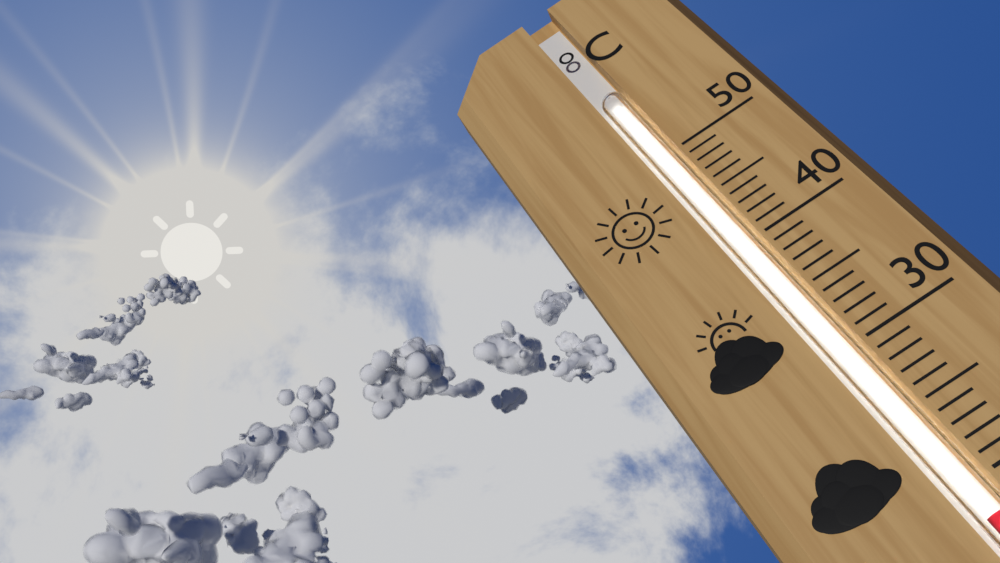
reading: 18 °C
